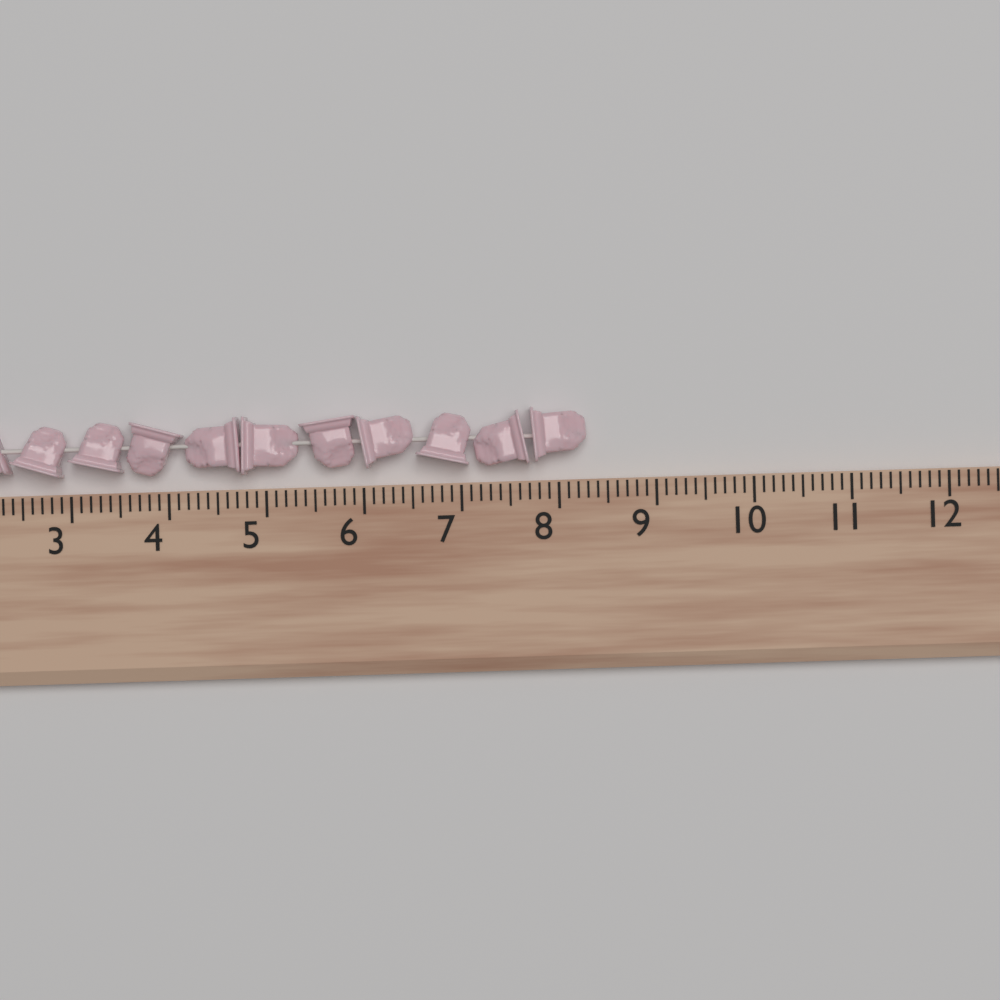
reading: 8.3 (no unit)
